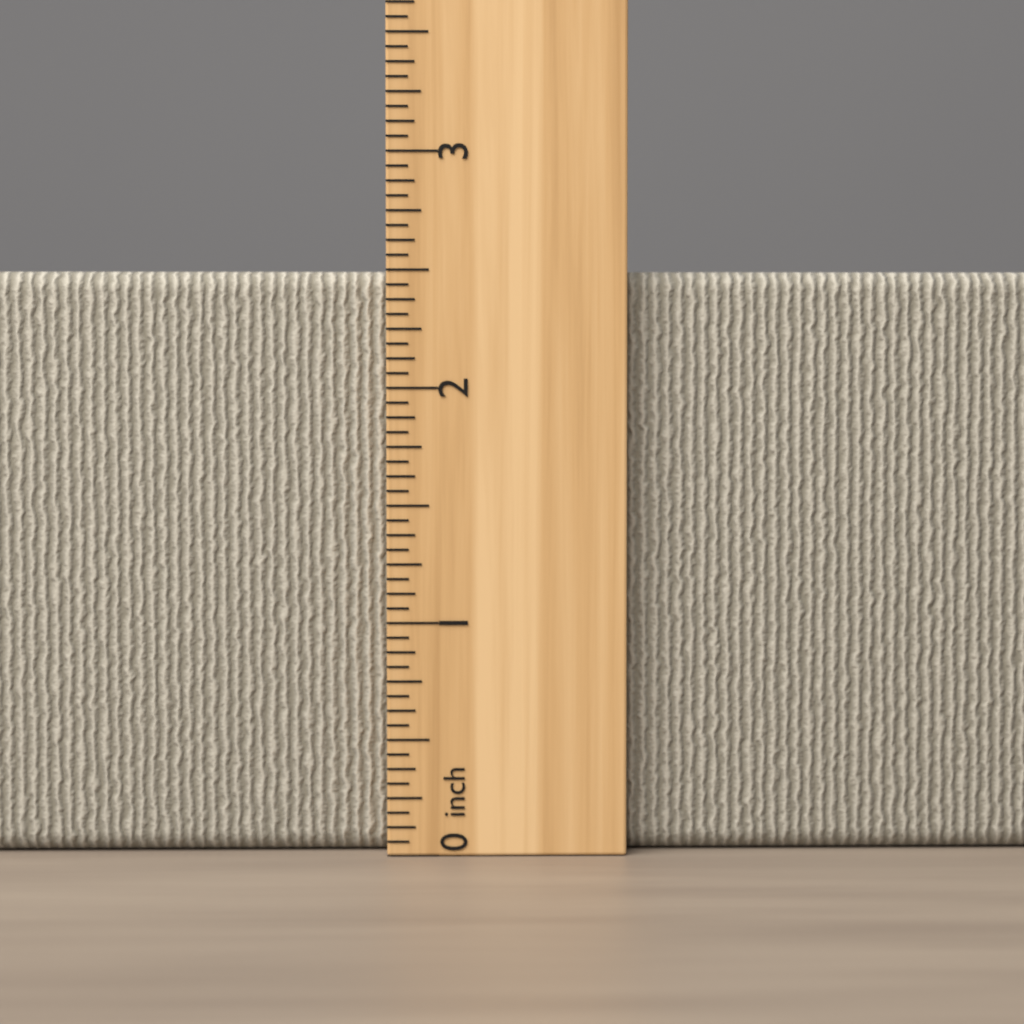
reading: 2.5000 inch
